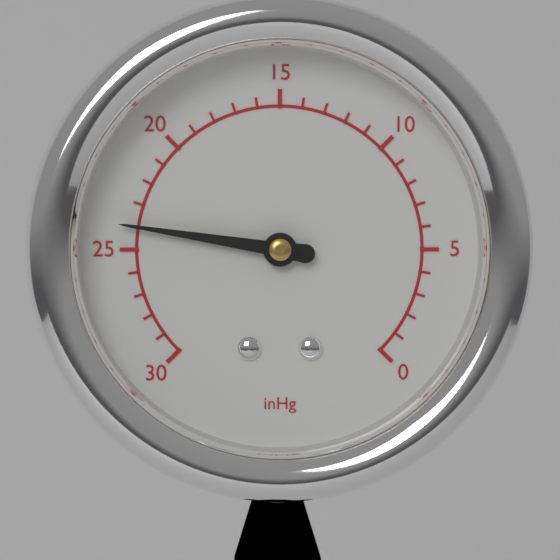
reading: 24 inHg
